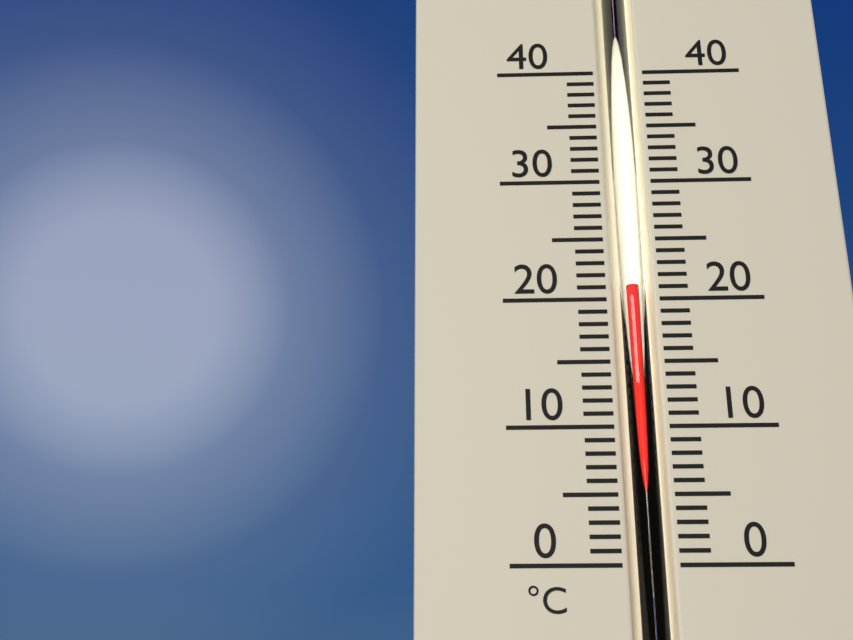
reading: 21 °C
